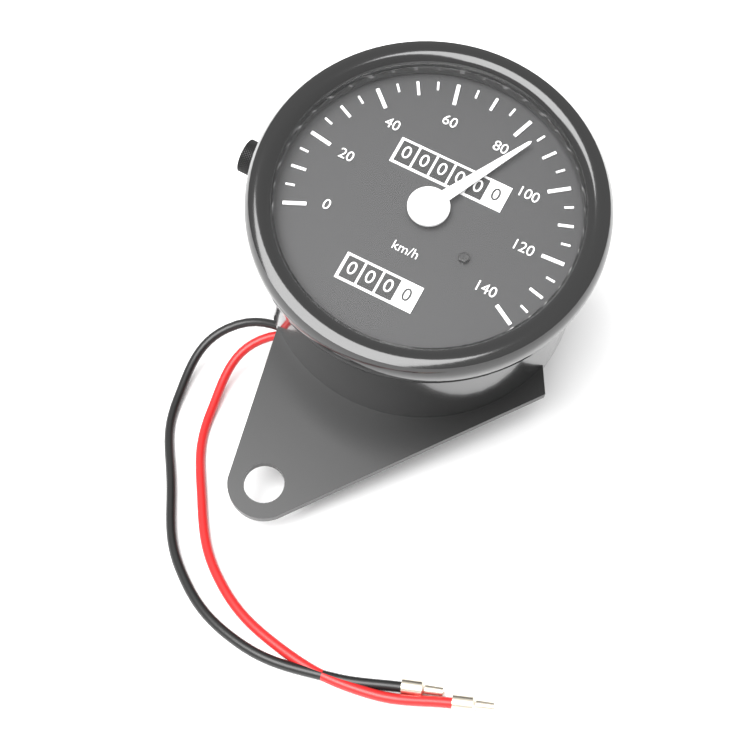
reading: 85 km/h
